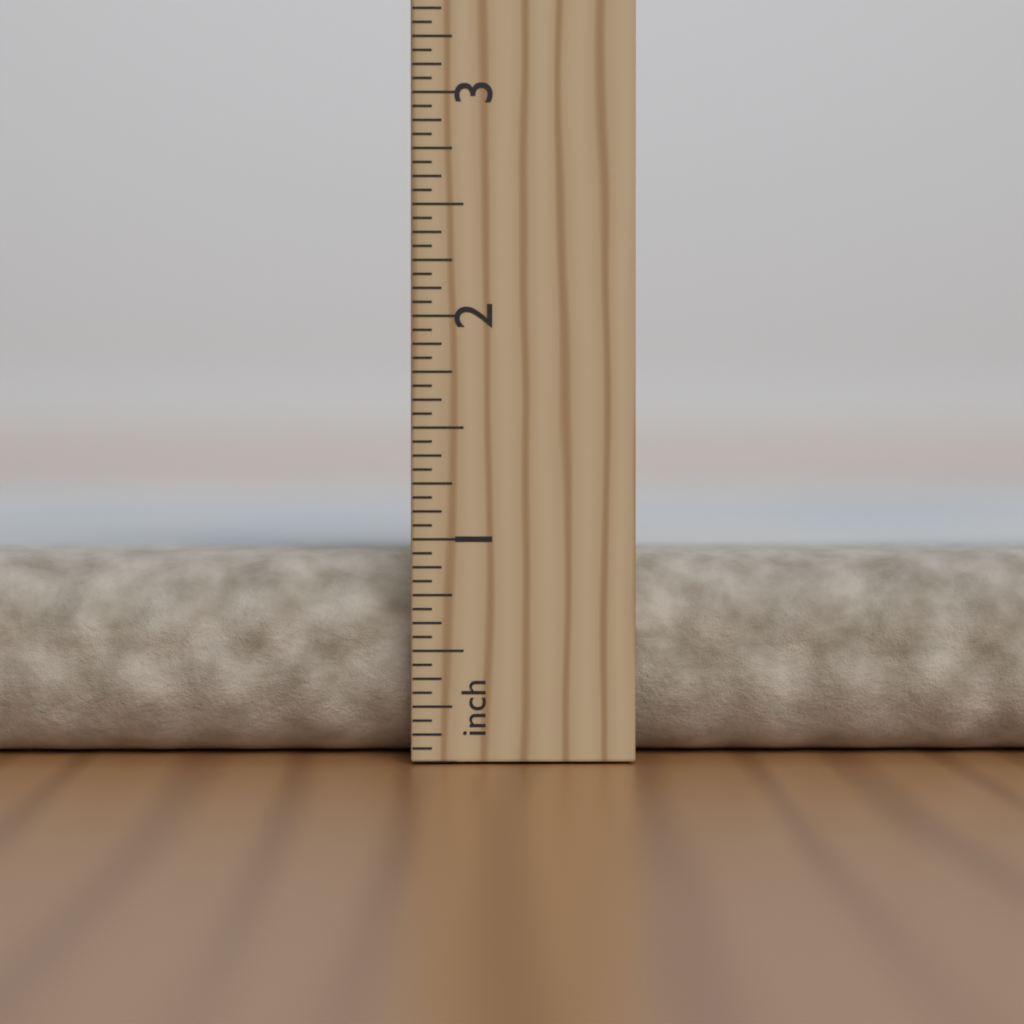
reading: 0.9375 in
